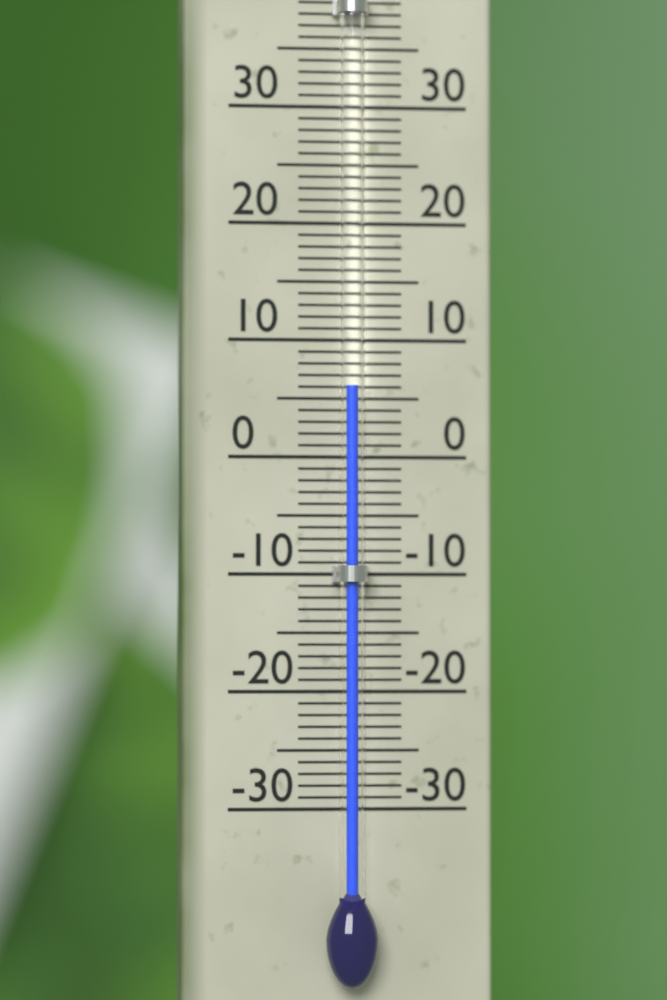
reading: 6 °C
